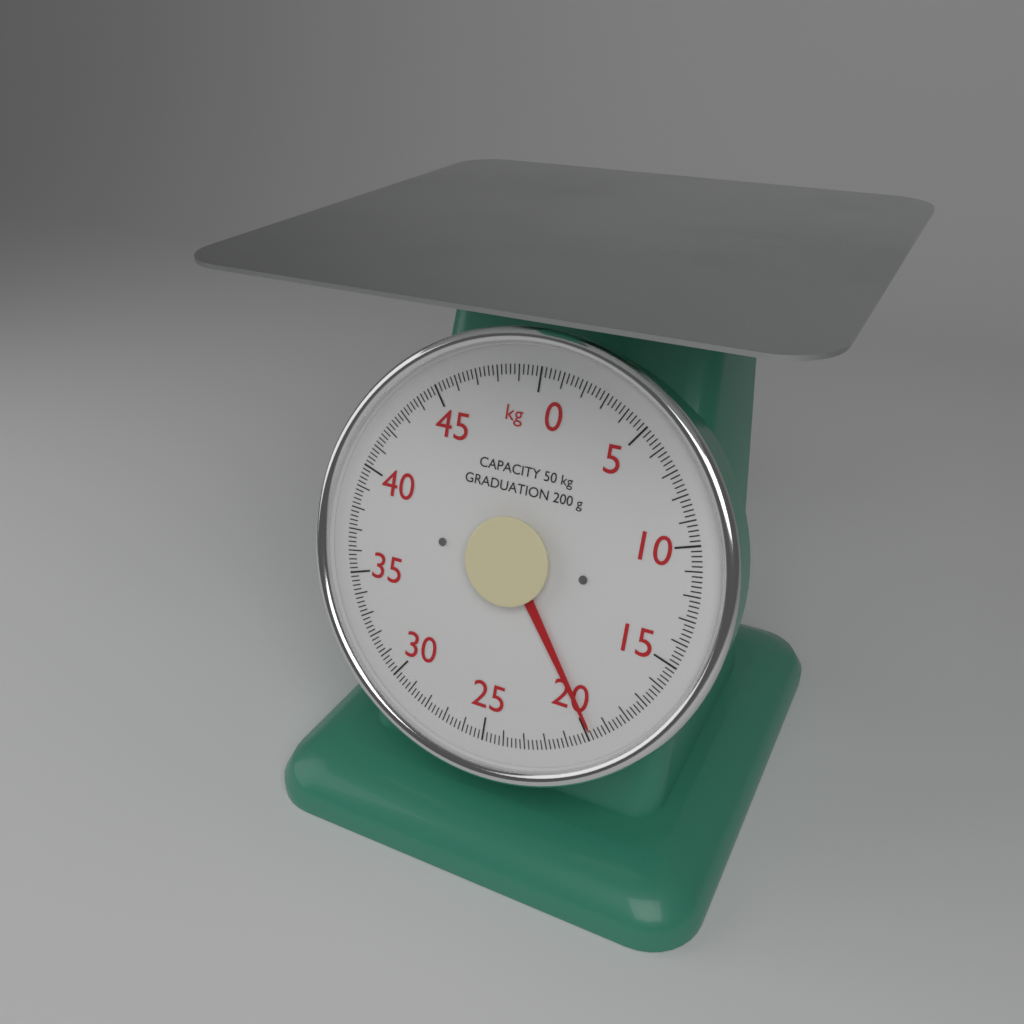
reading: 19.8 kg
